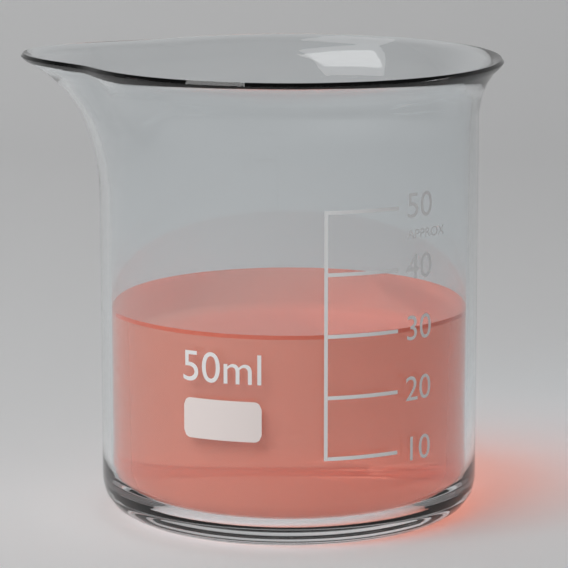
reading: 30 ml
